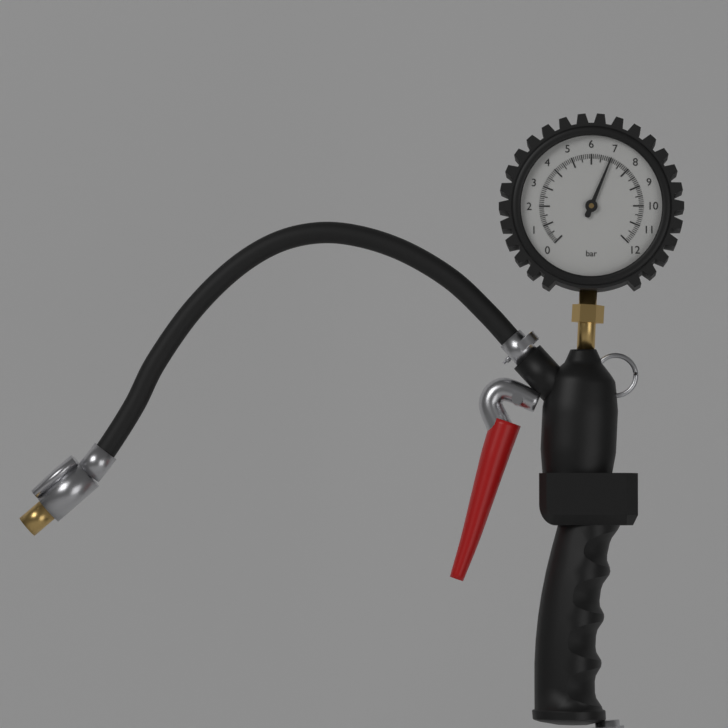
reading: 7.0 bar
